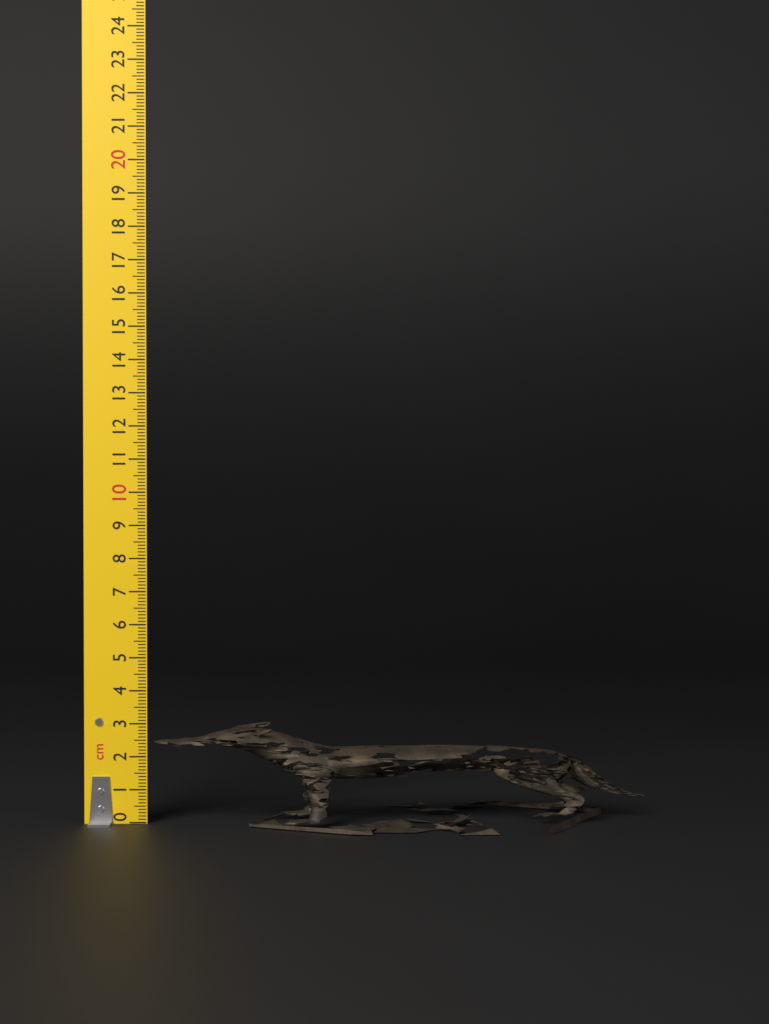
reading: 2.9 cm
